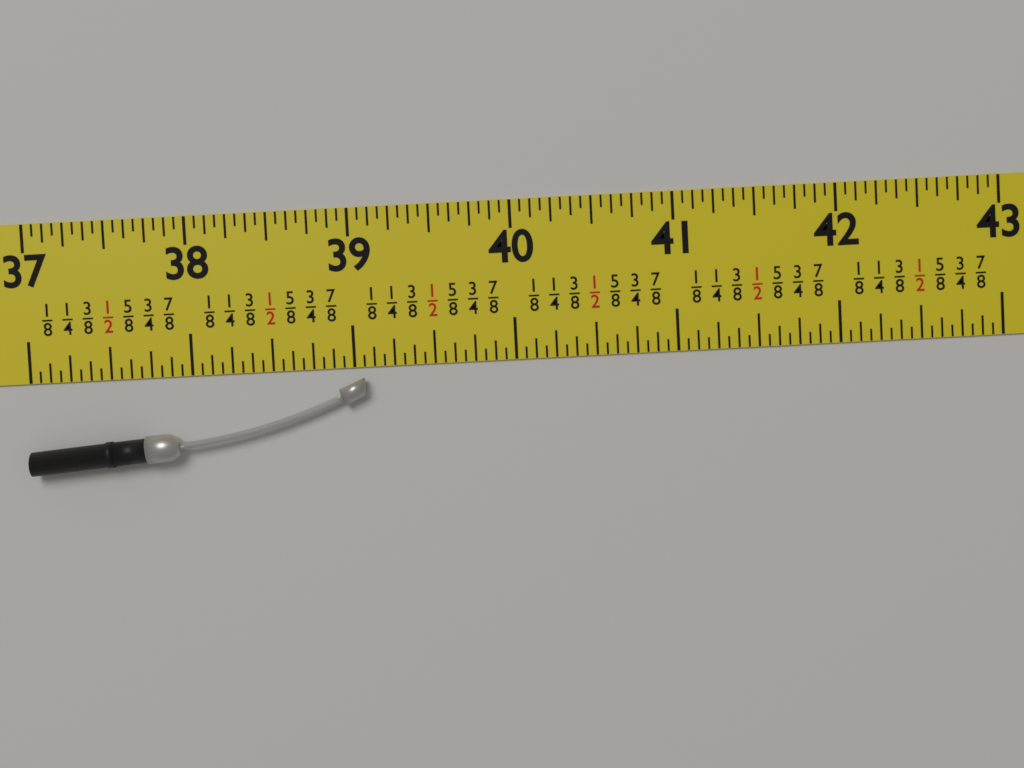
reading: 39.0625 in
